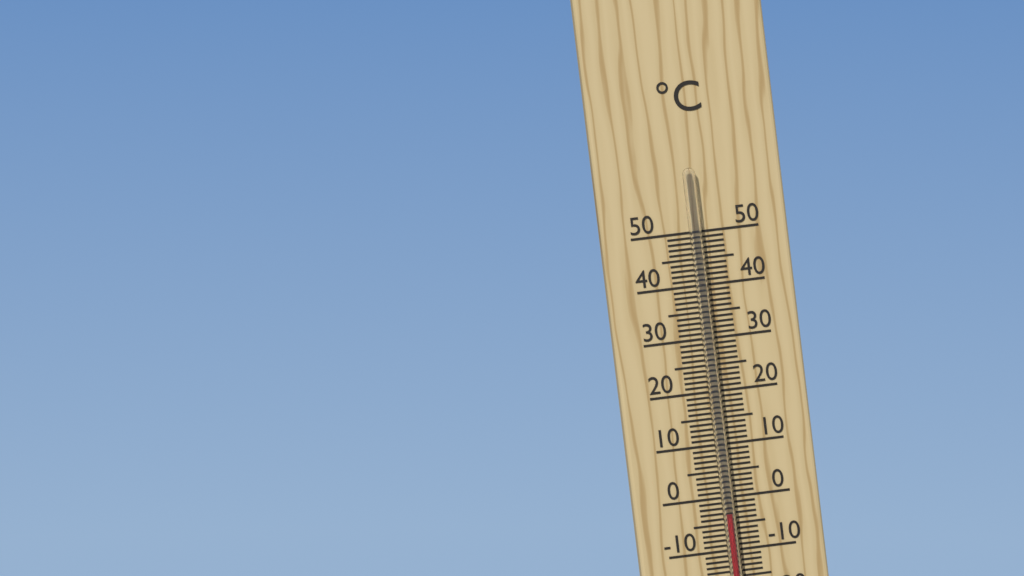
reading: -3 °C
